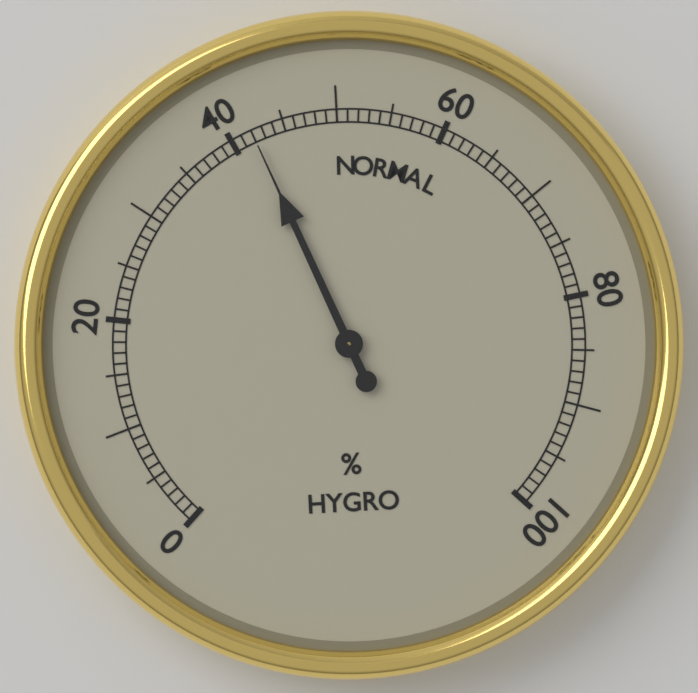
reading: 42 %
